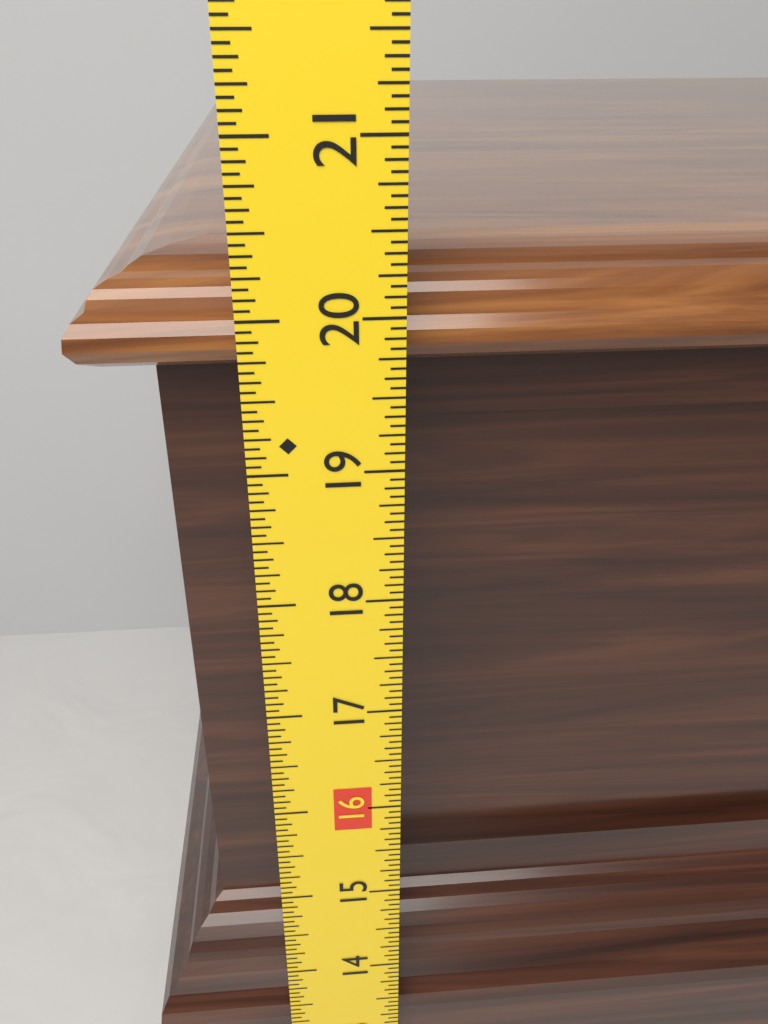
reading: 20.2500 in
